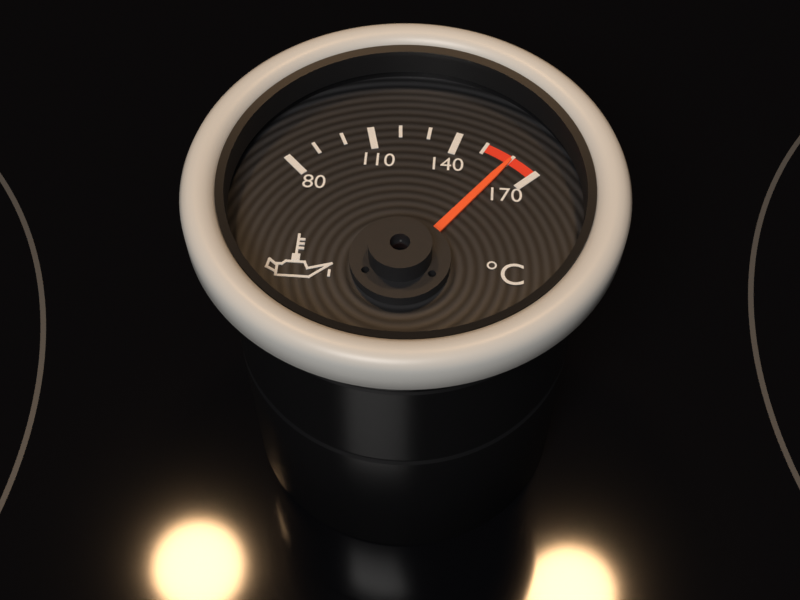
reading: 160 °C
